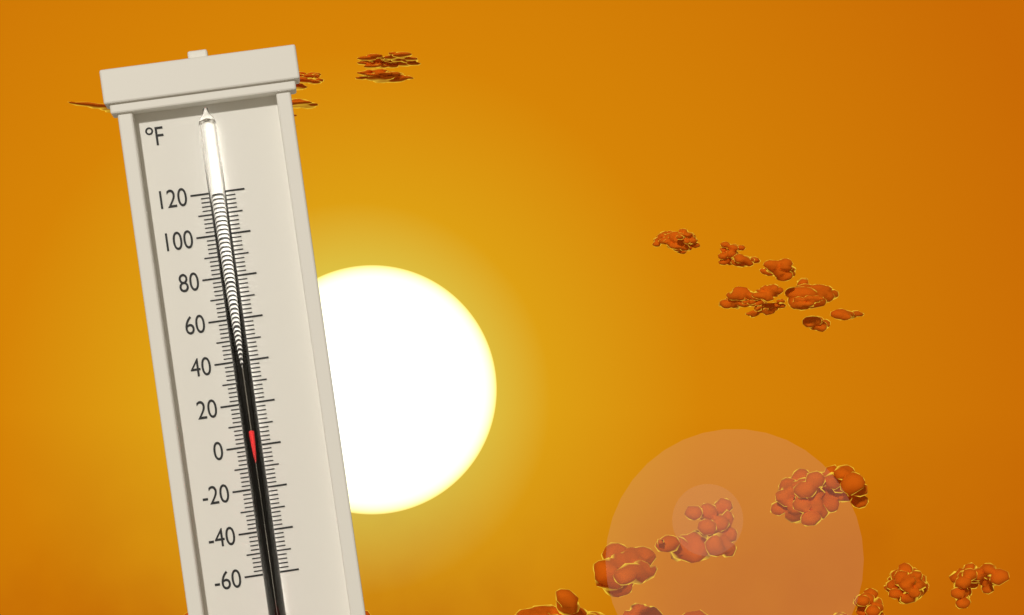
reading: 8 °F
